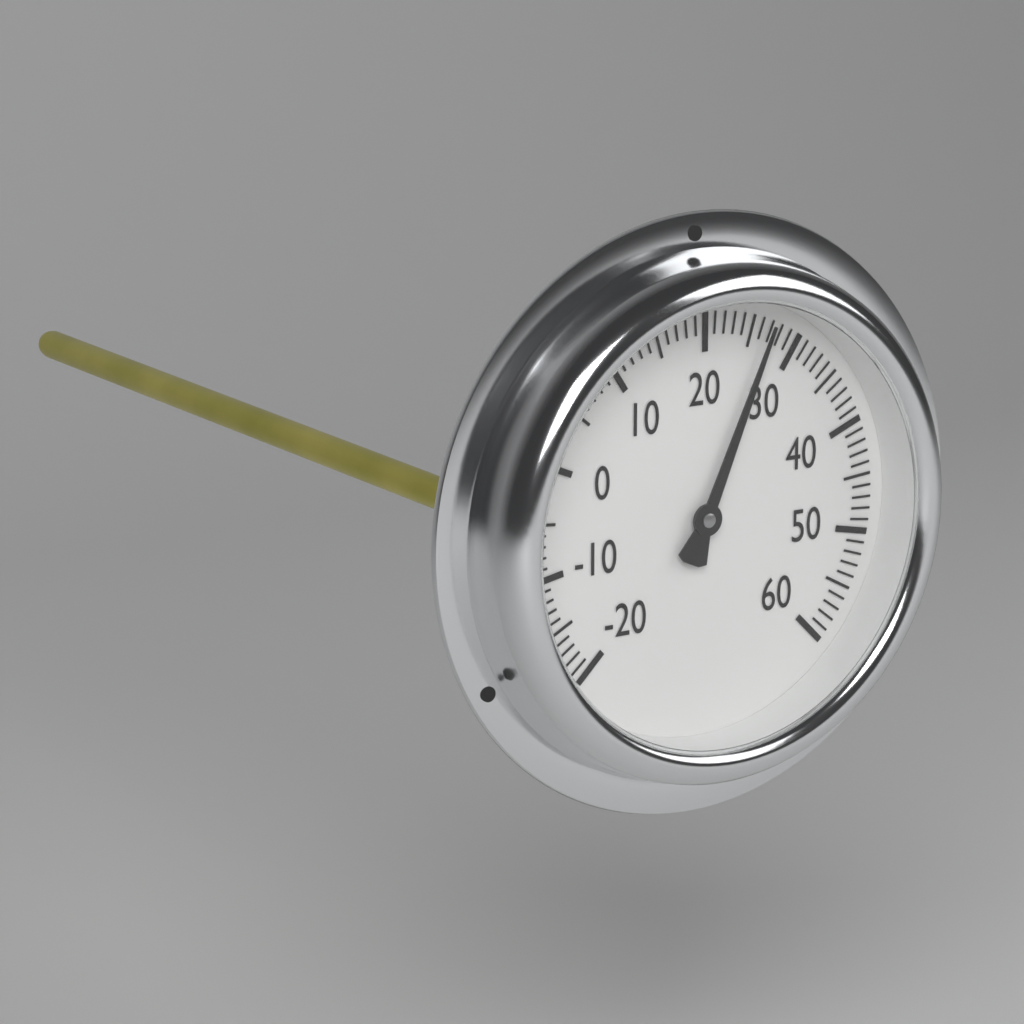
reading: 27 (no unit)
